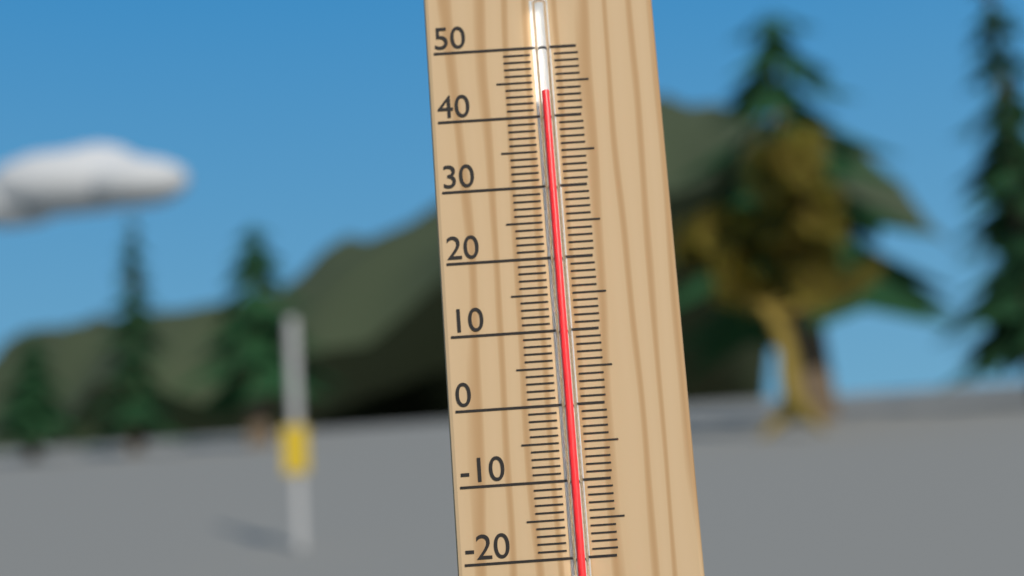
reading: 43 °C
